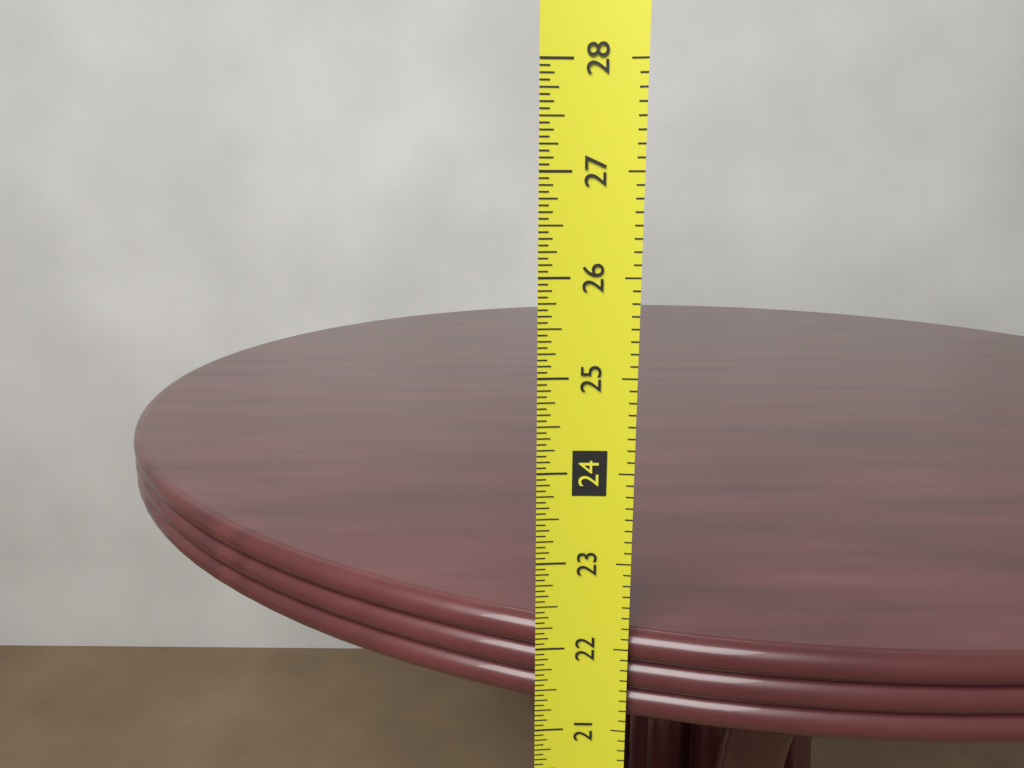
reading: 22.1250 in
